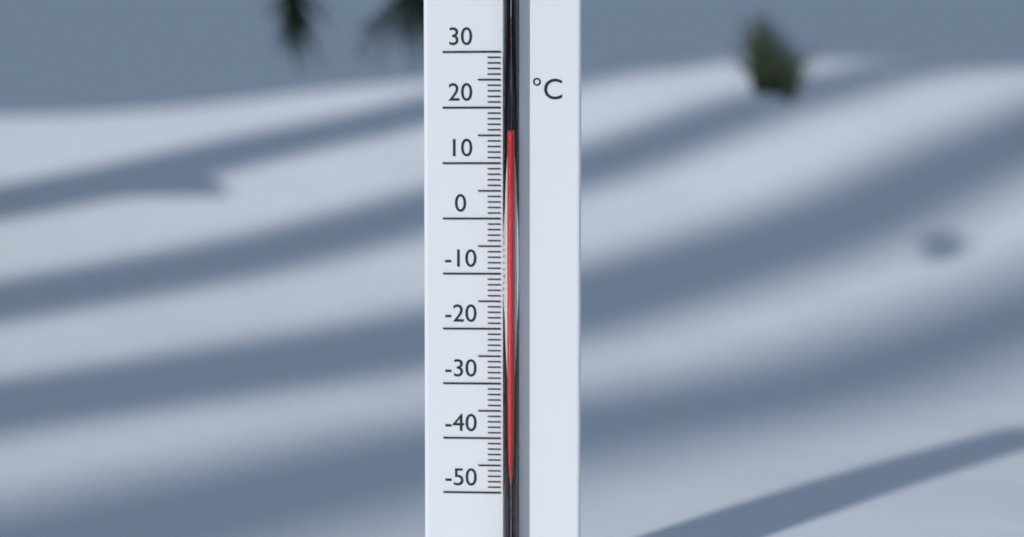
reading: 15 °C
